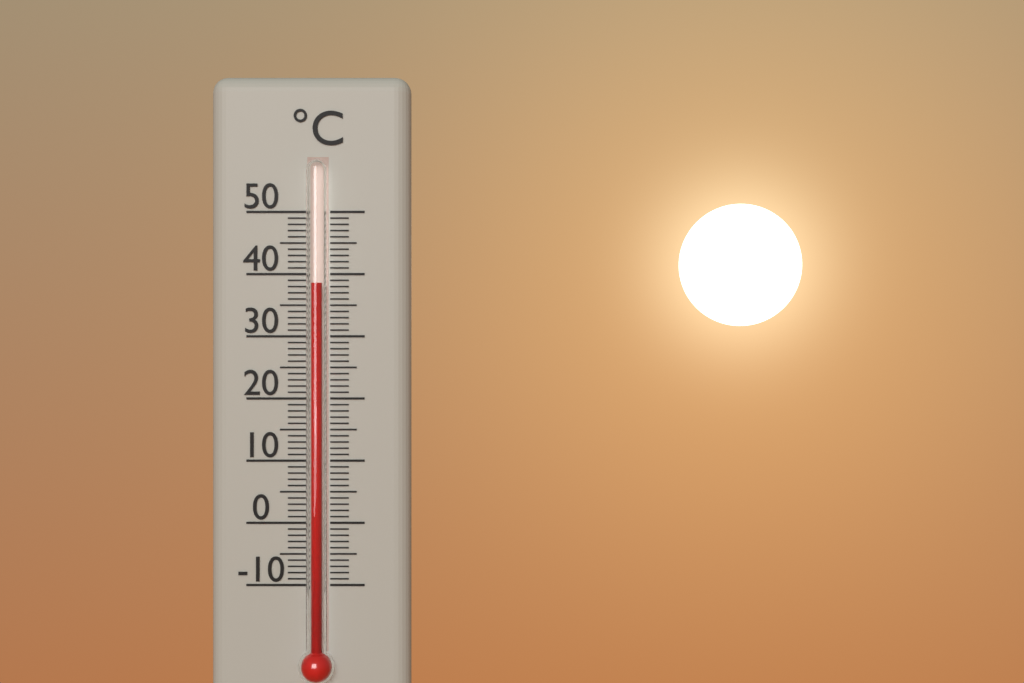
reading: 38.5 °C
